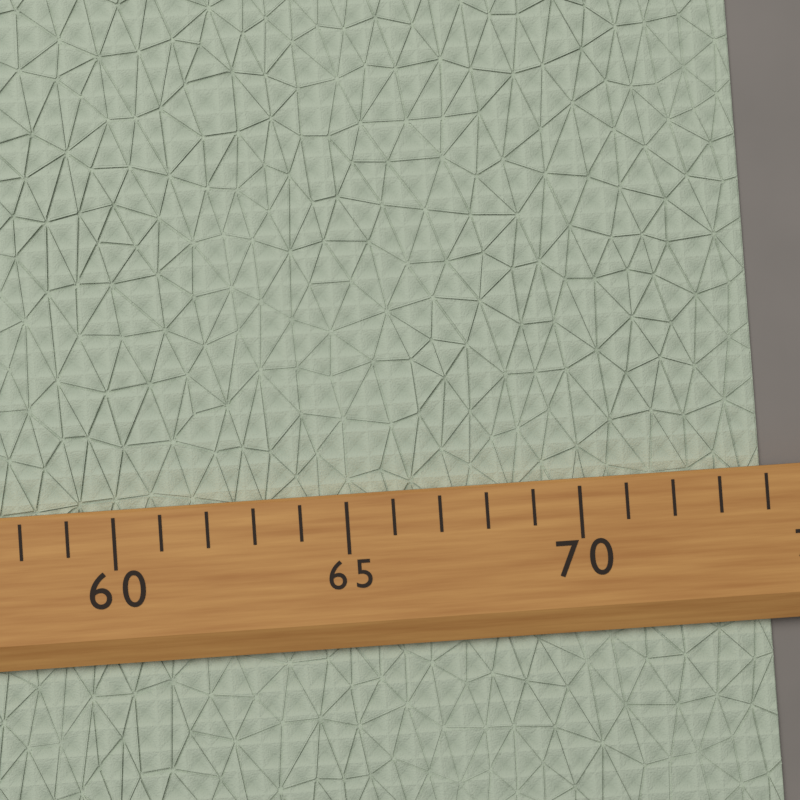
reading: 74 (no unit)
